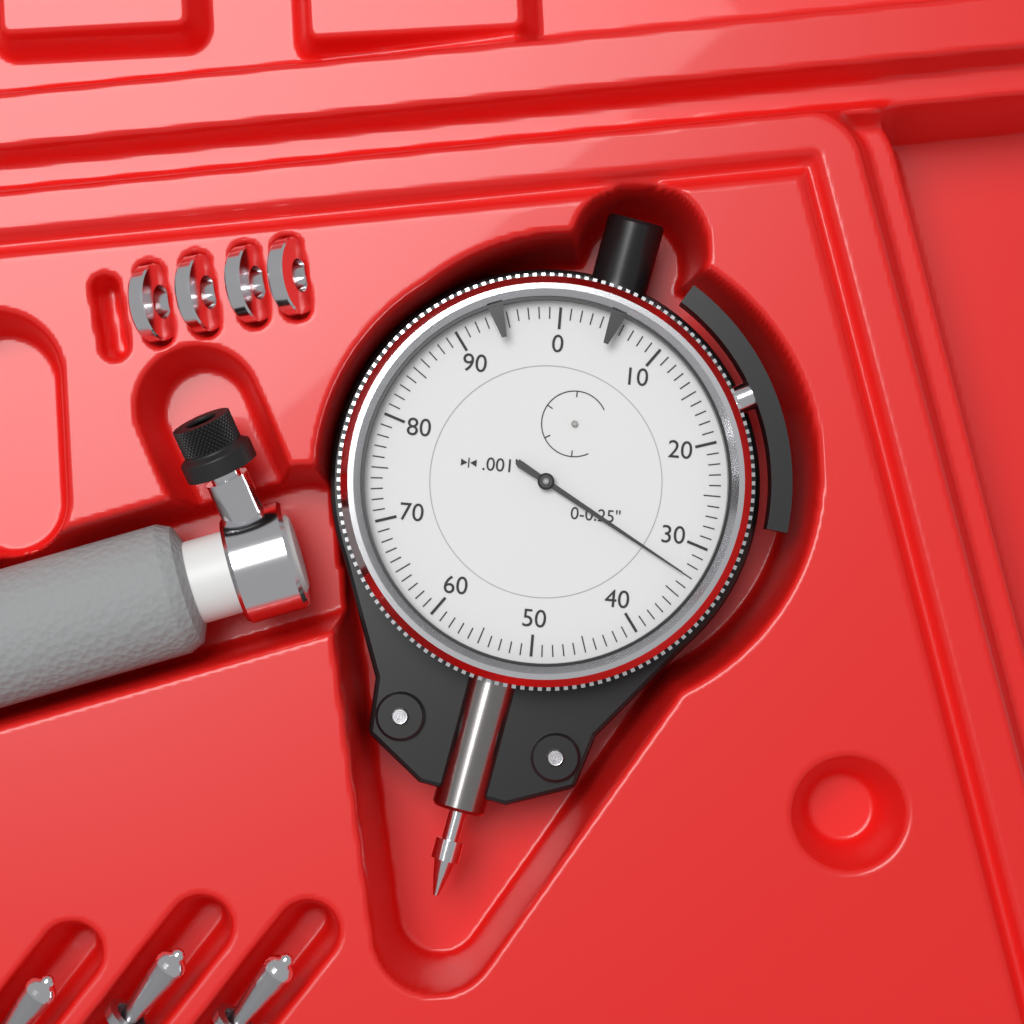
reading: 0.033 in
